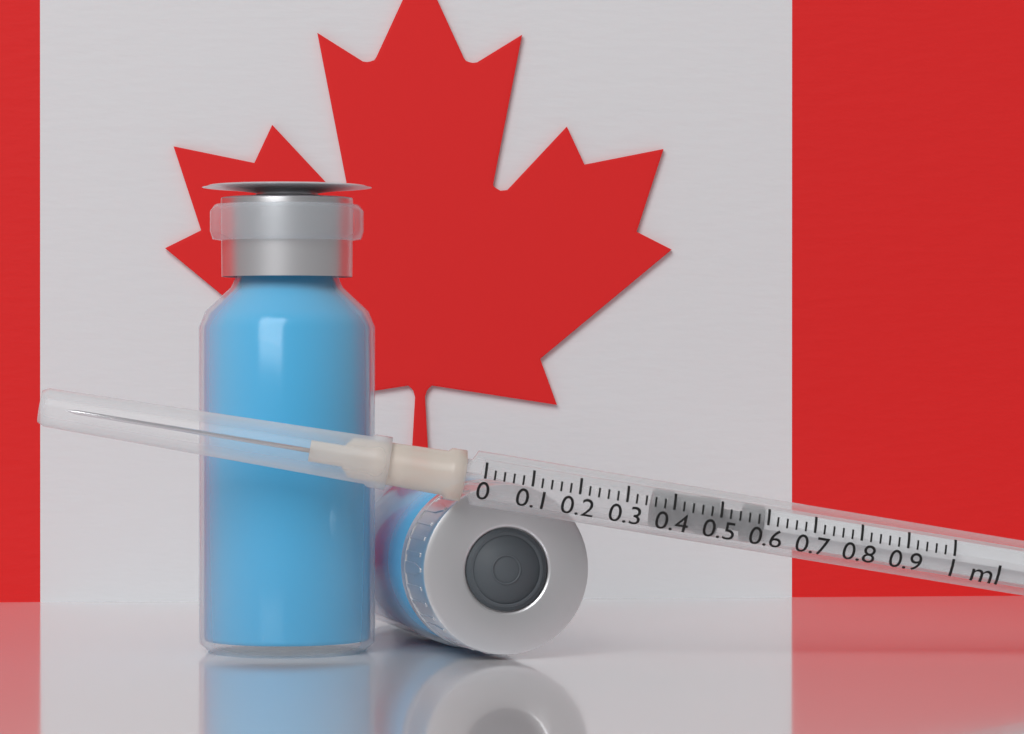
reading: 0.36 ml
